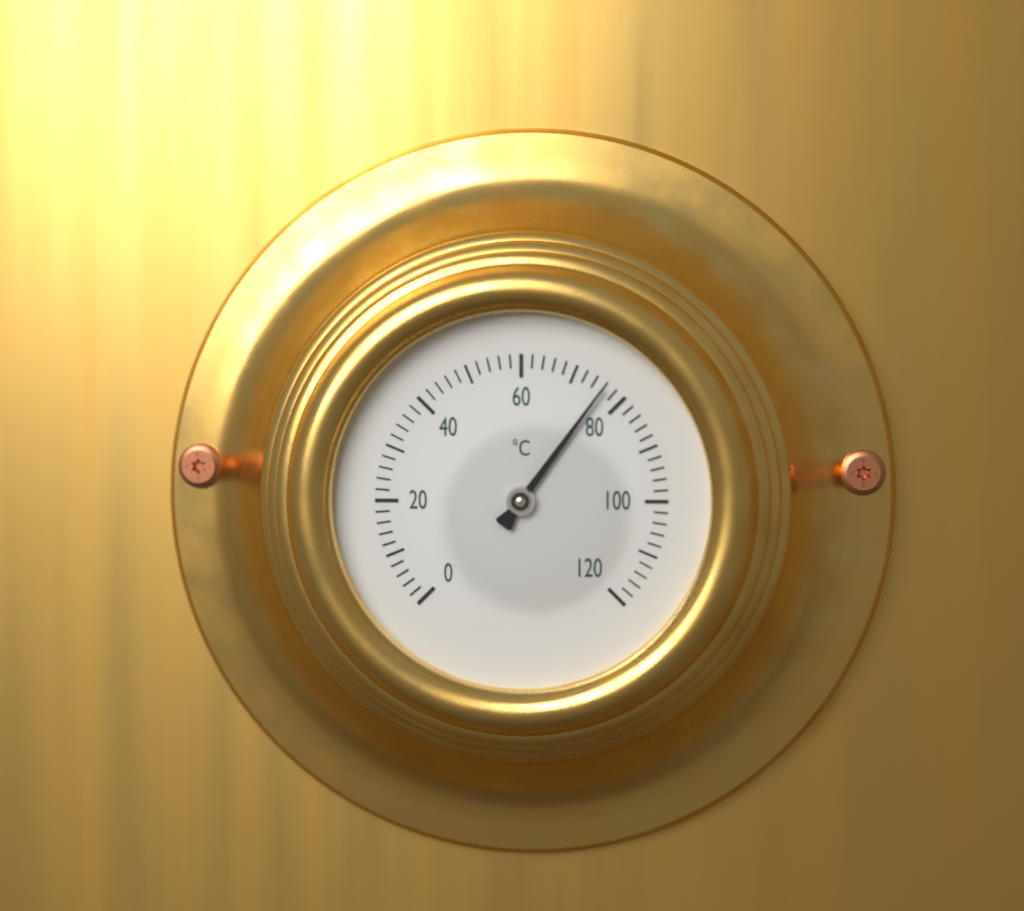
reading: 76 °C
